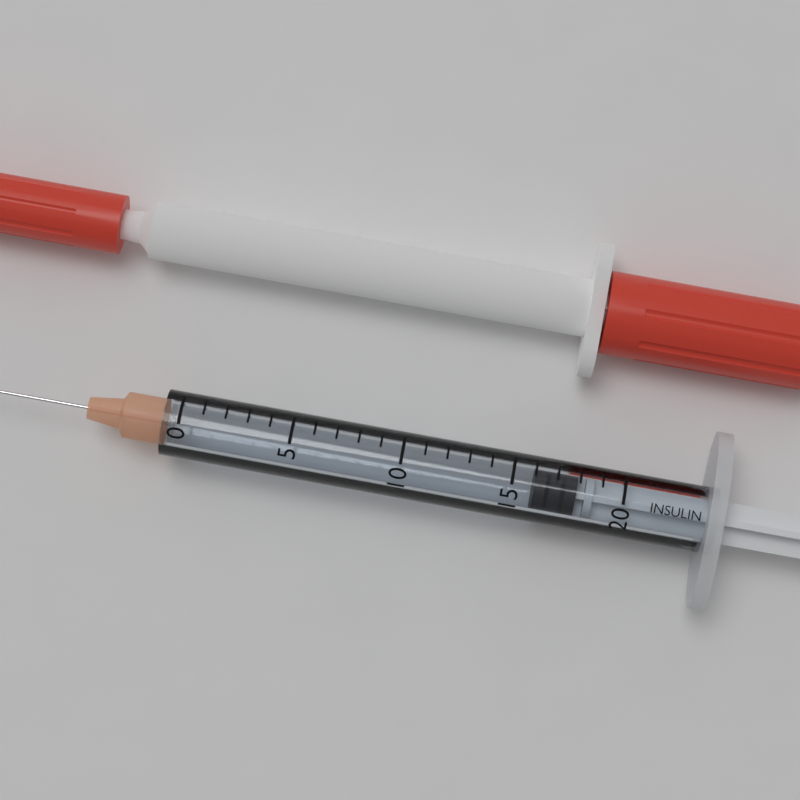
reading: 16 (no unit)
